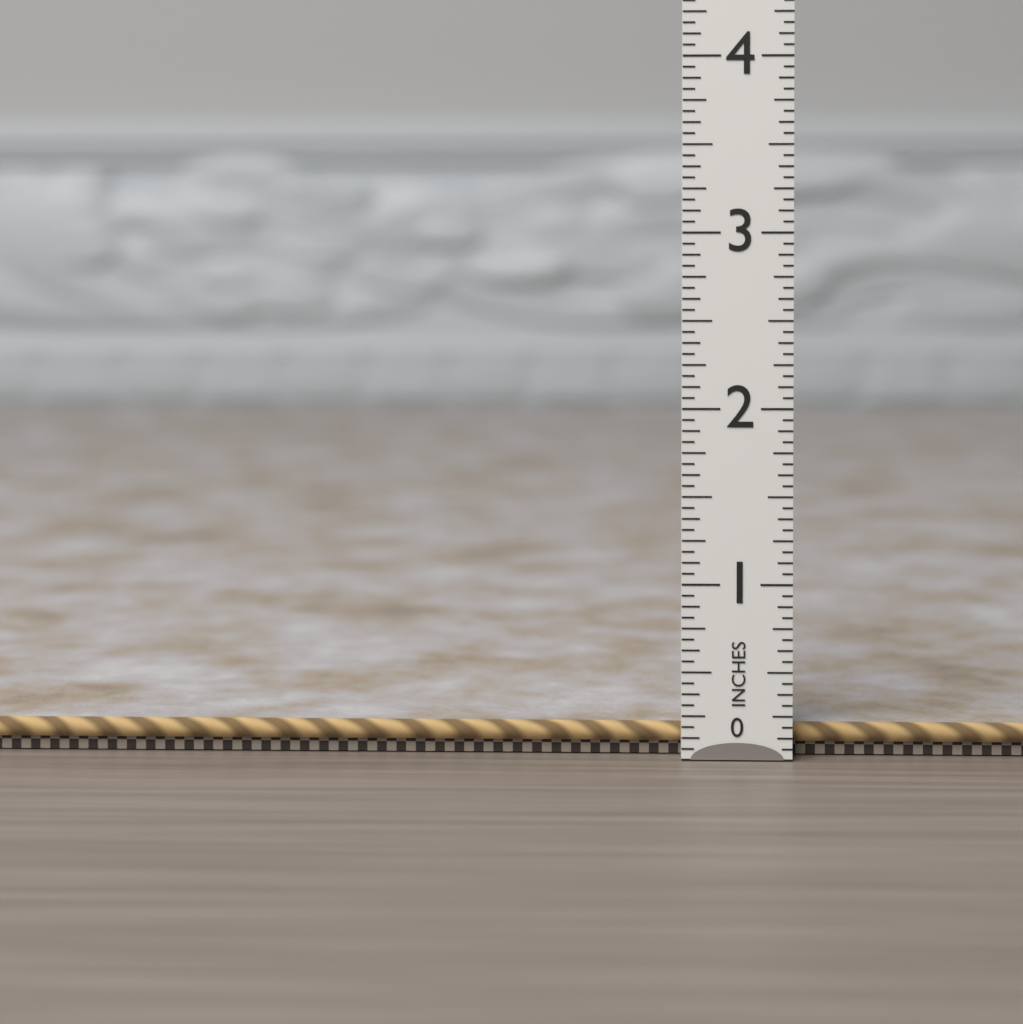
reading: 0.1875 in
